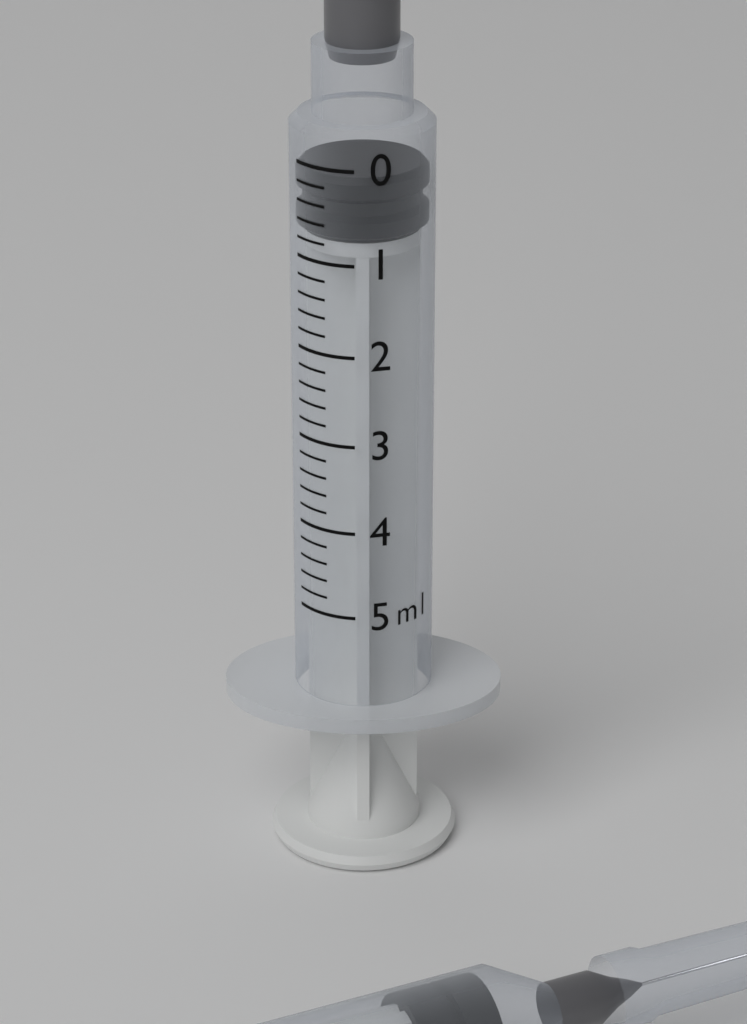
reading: 0.1 ml
